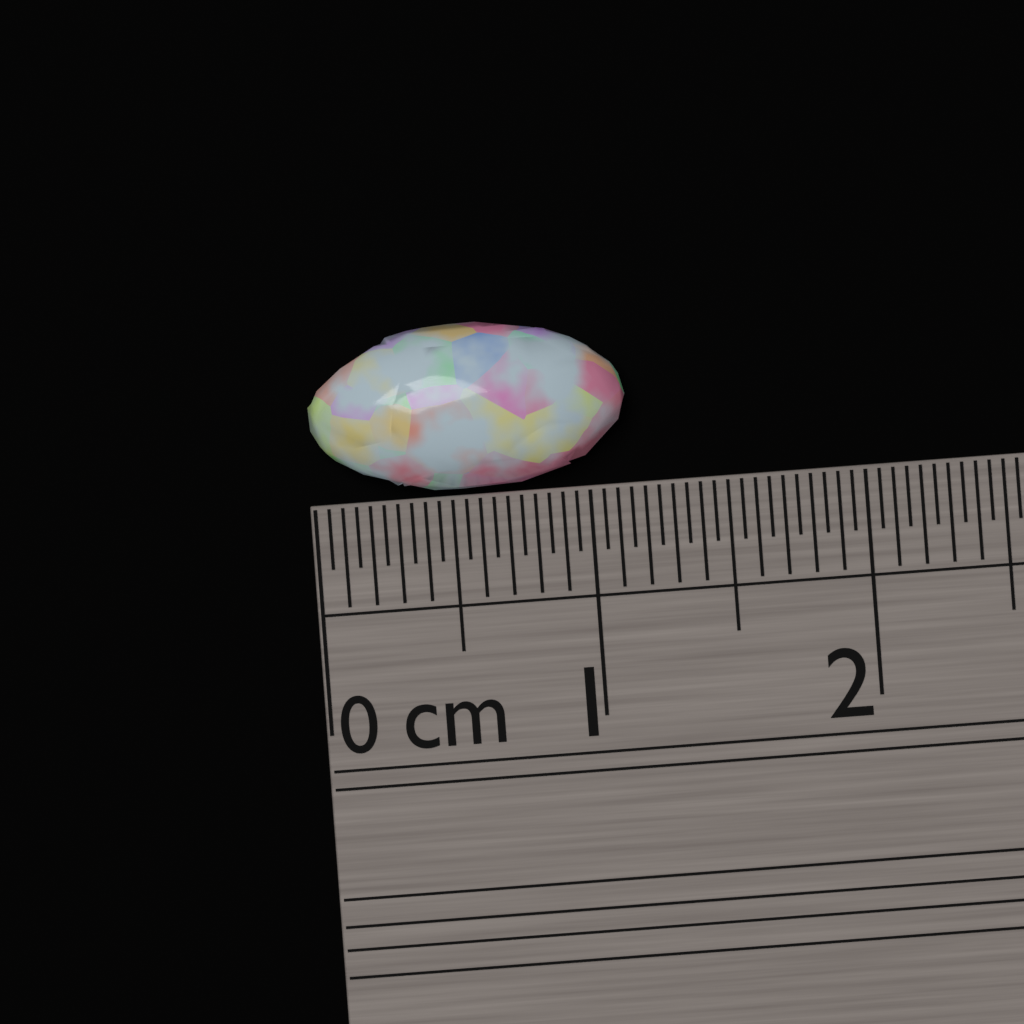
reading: 1.15 cm
